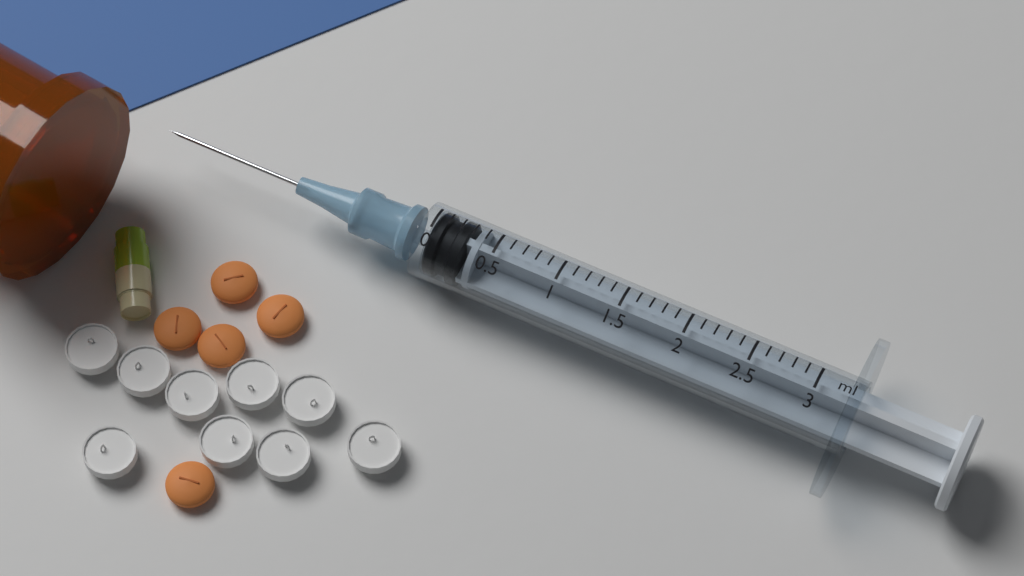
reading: 0.0 ml
